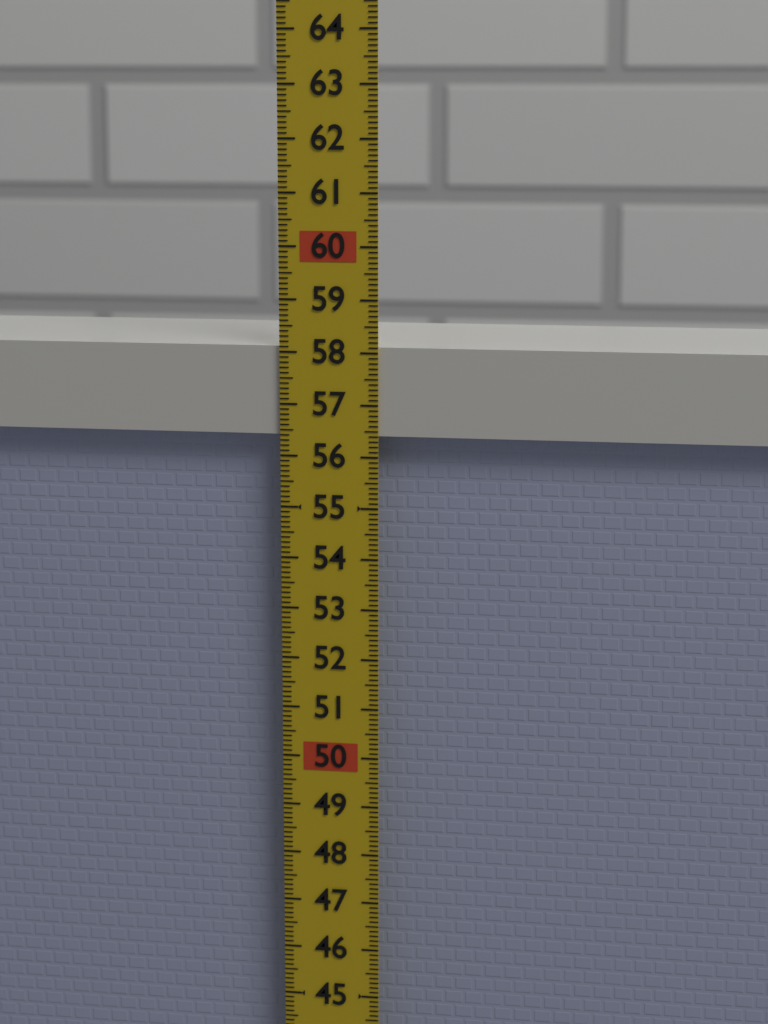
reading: 58.1 (no unit)
